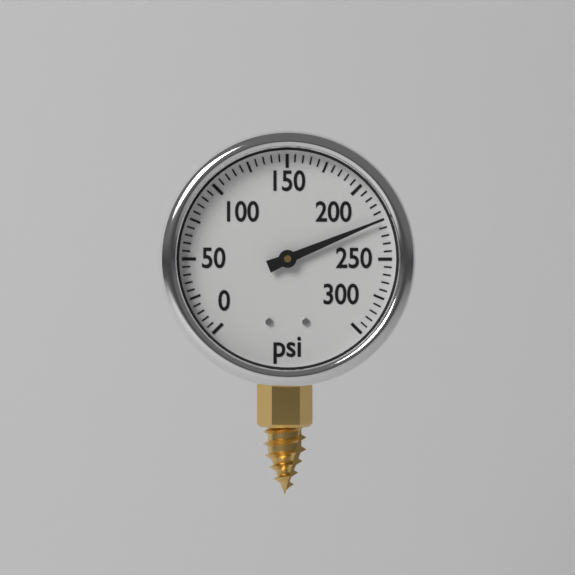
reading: 225 psi
